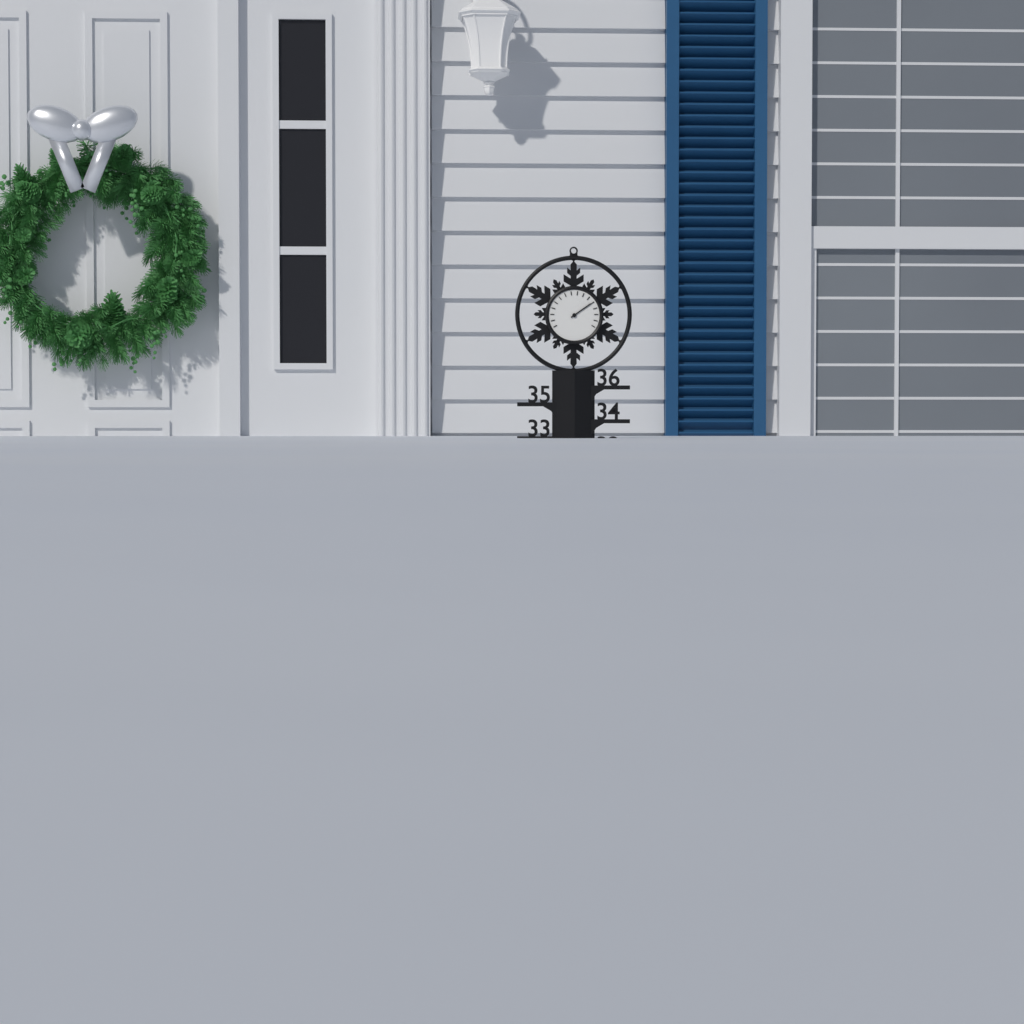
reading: 33 (no unit)
